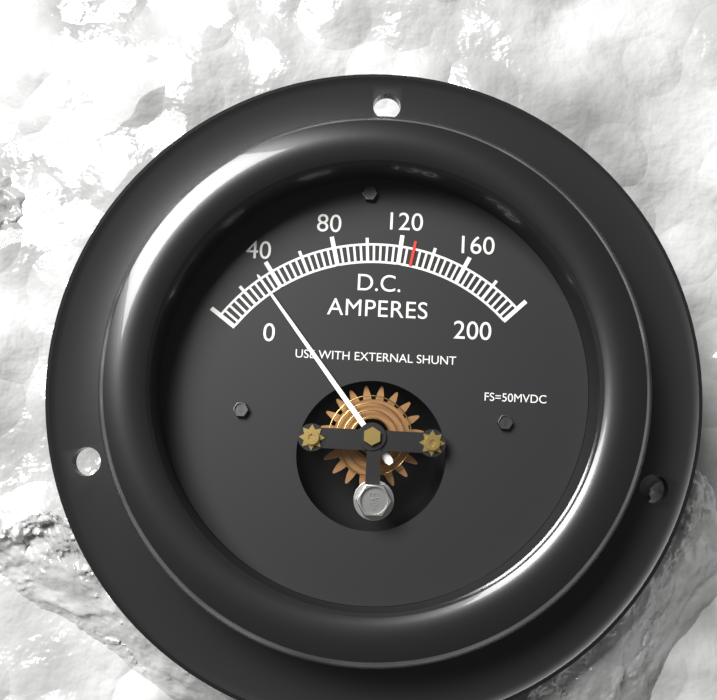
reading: 32 A
